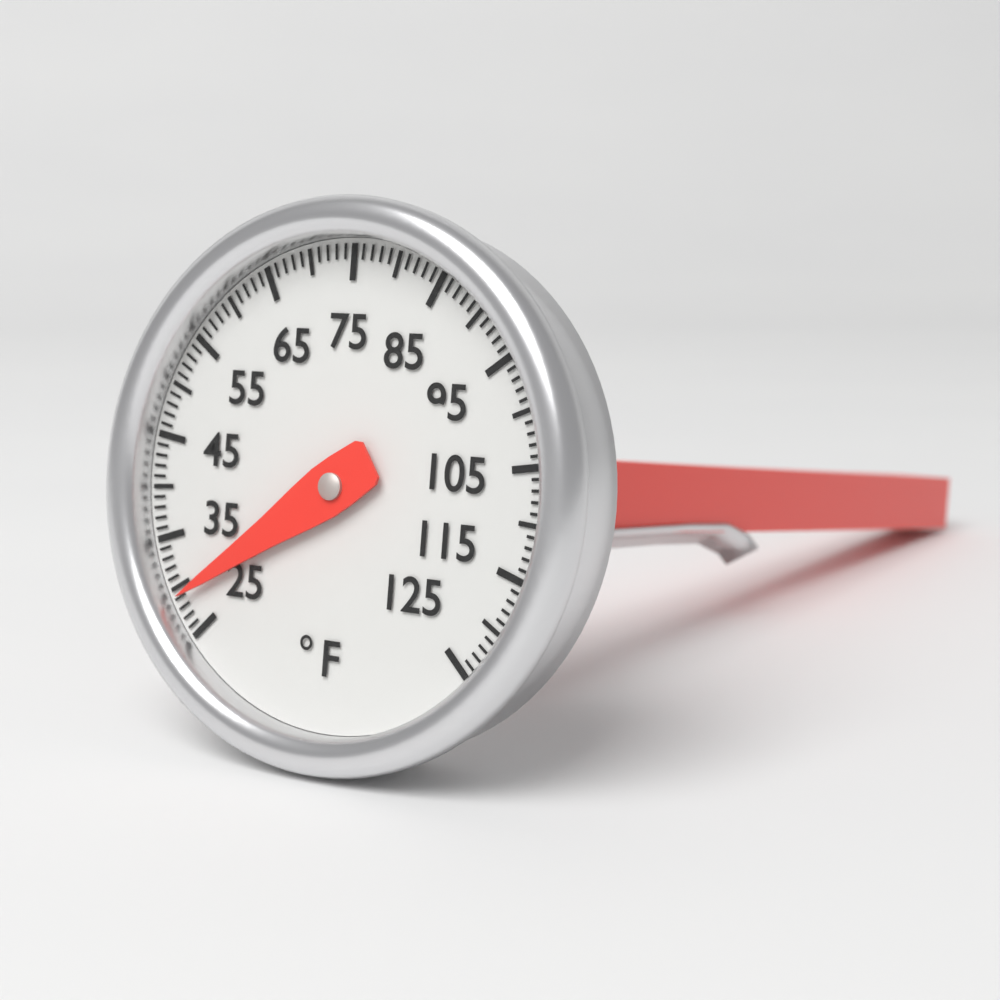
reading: 29 °F
